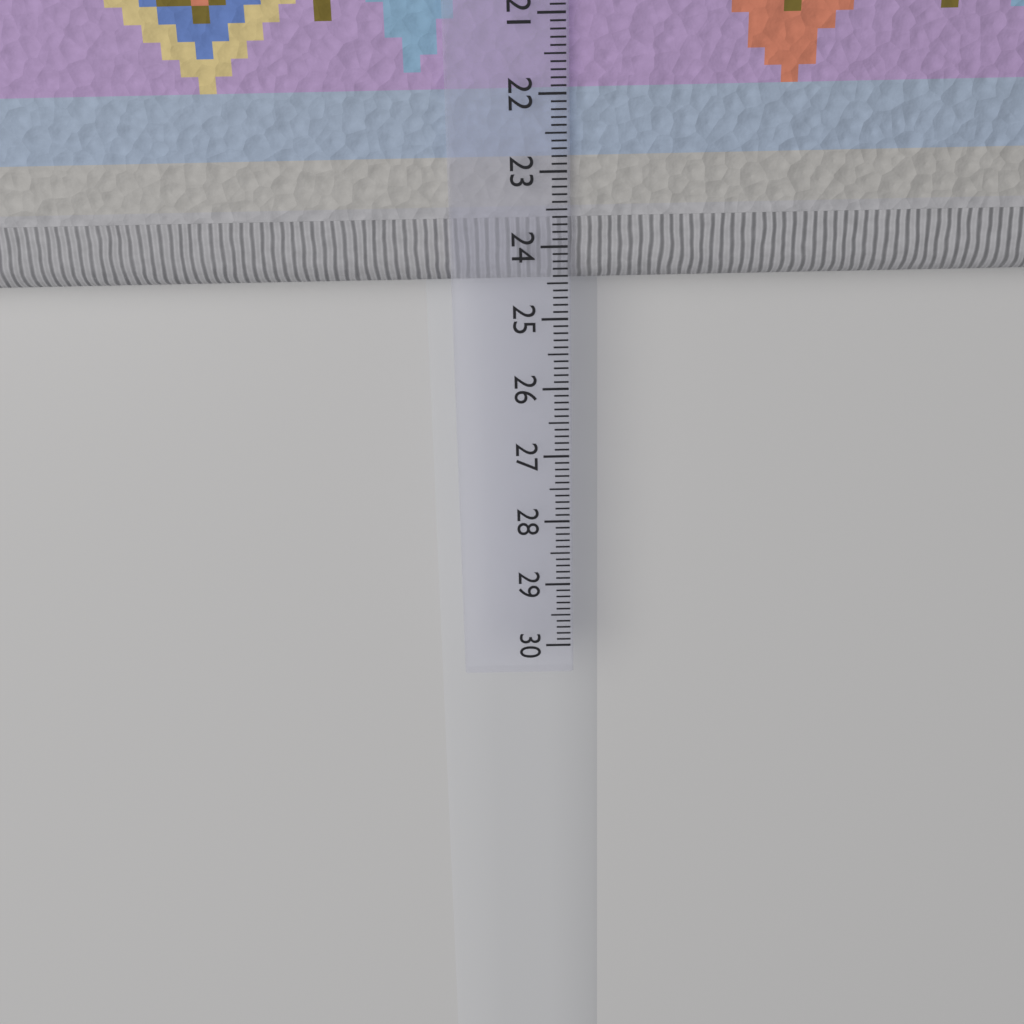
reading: 24.6 cm
